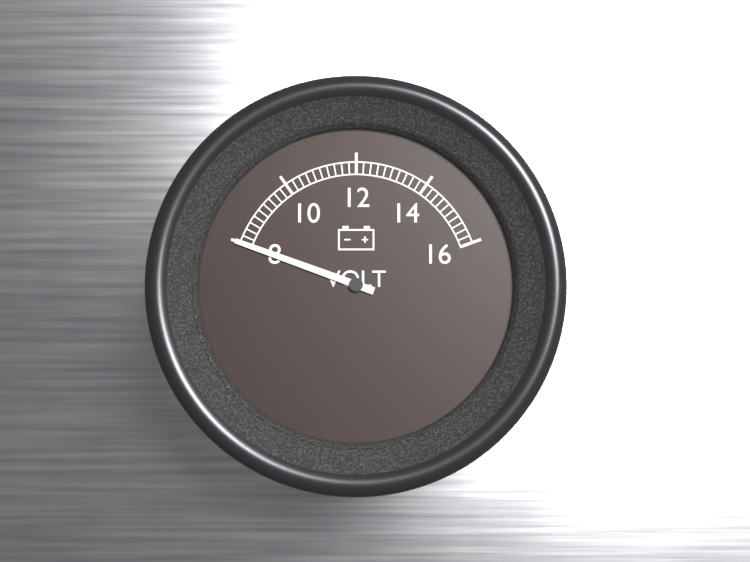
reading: 8.0 V
